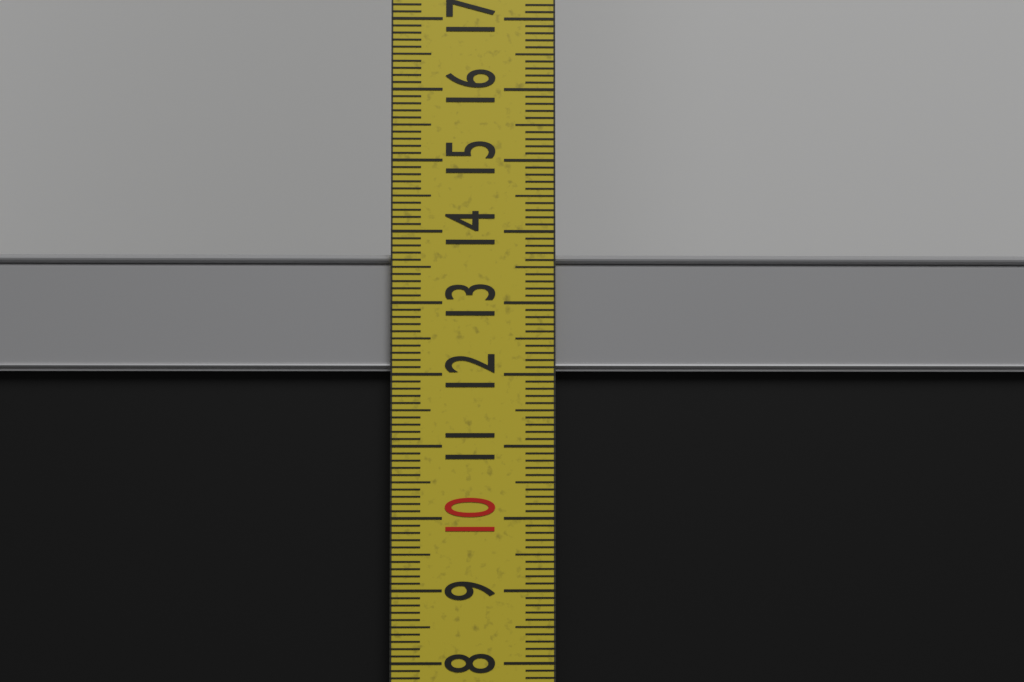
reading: 13.7 cm
